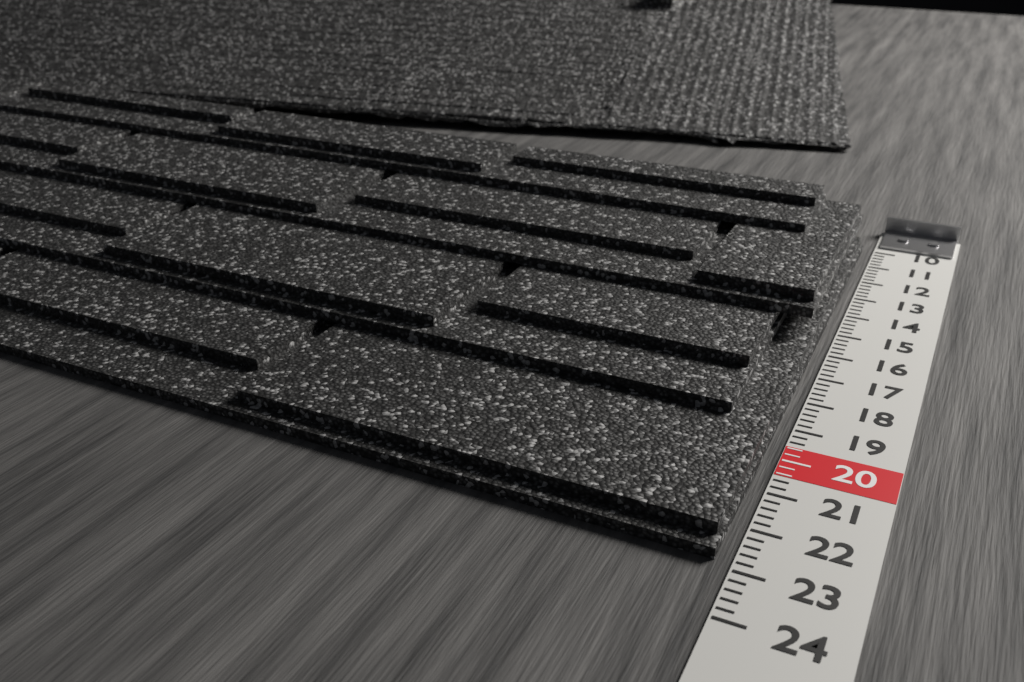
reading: 22.8 (no unit)
